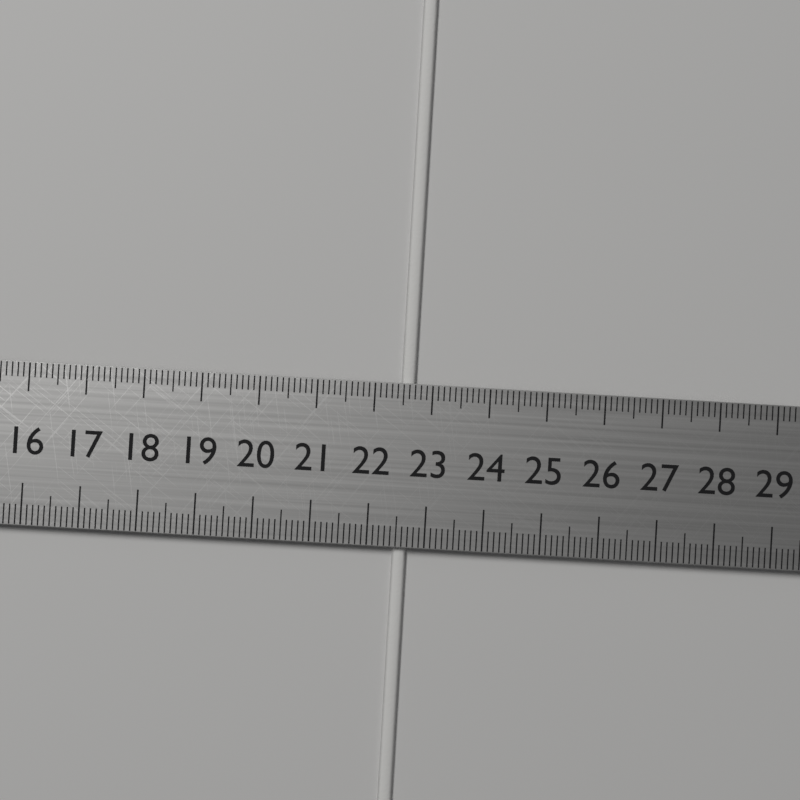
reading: 22.7 cm
